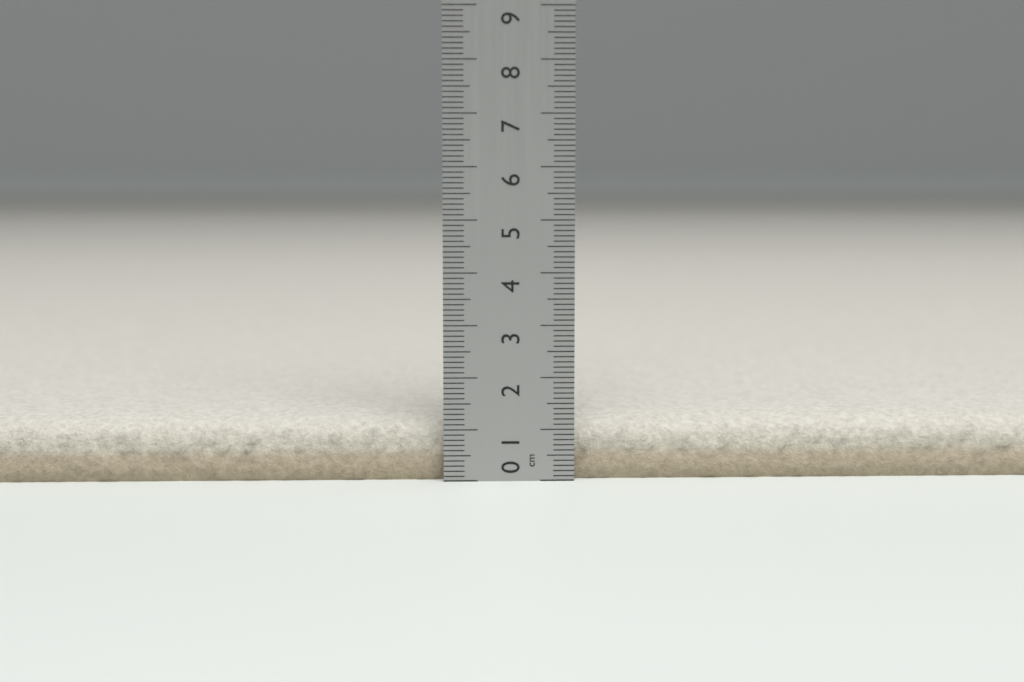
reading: 1.2 cm
